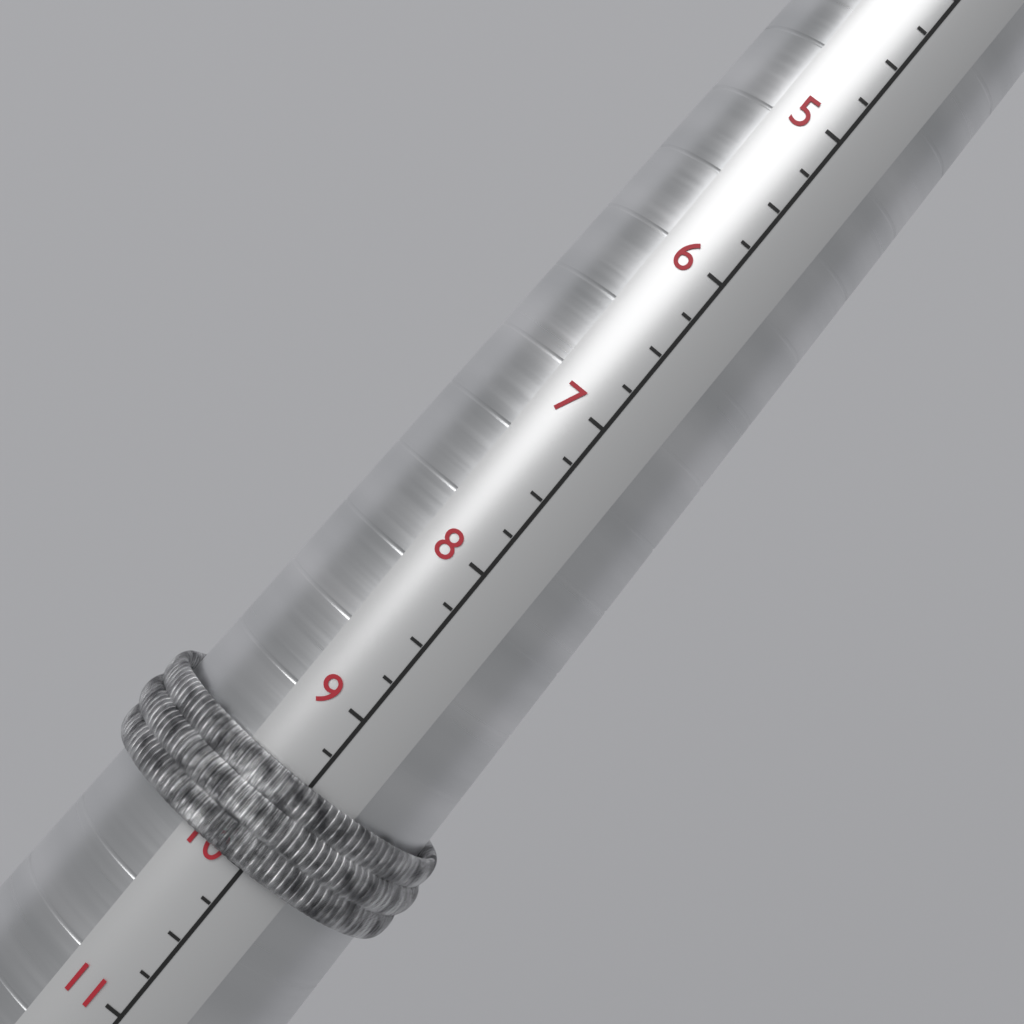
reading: 10.00 (no unit)
